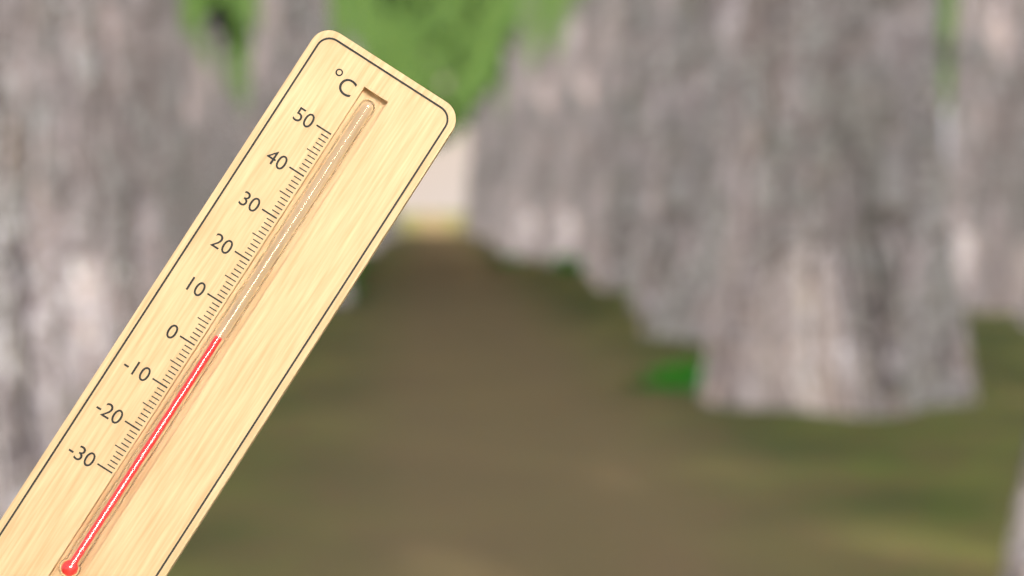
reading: 4 °C
